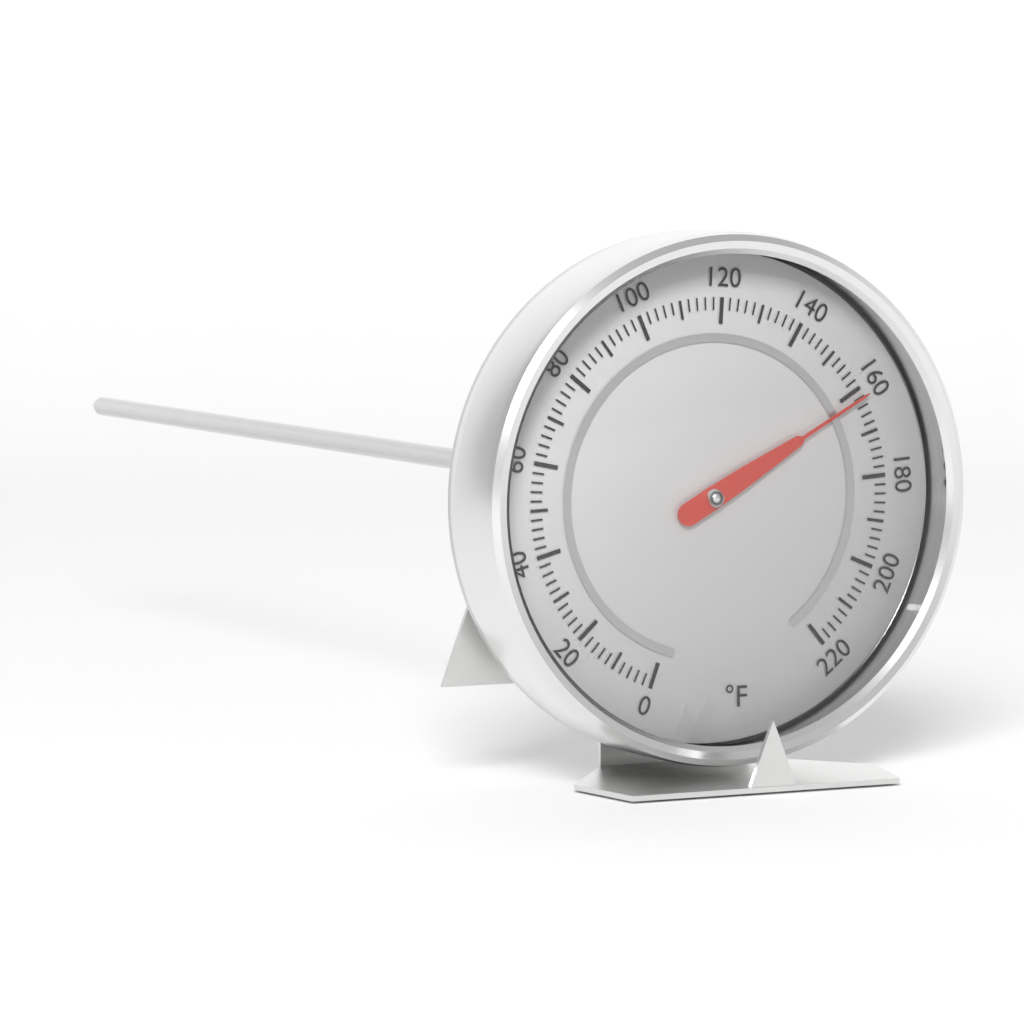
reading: 162 °F
